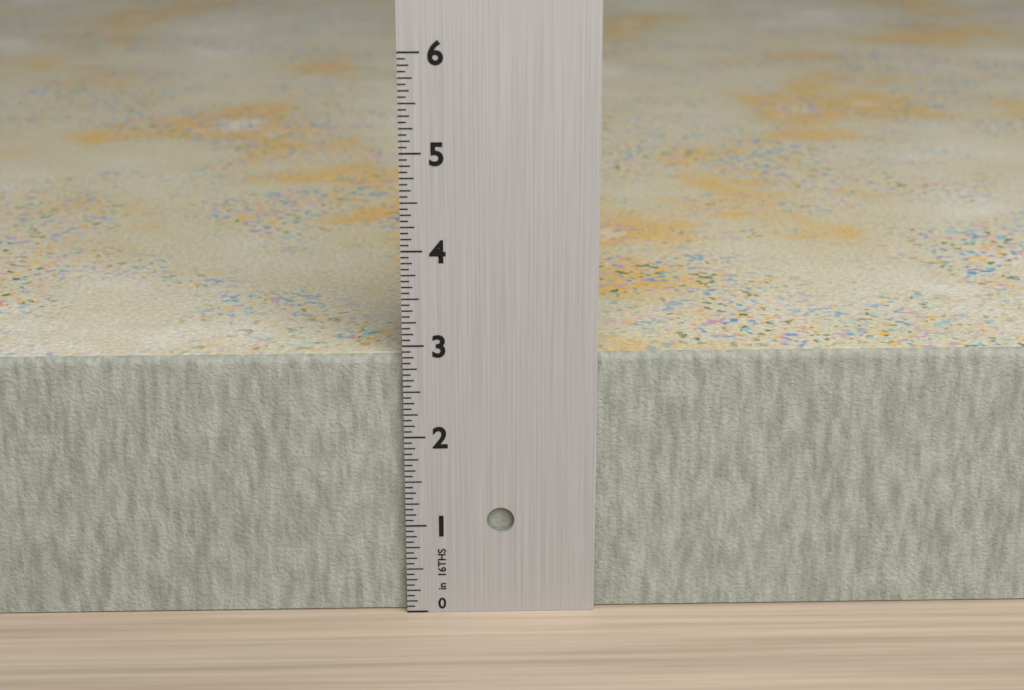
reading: 2.8750 in
